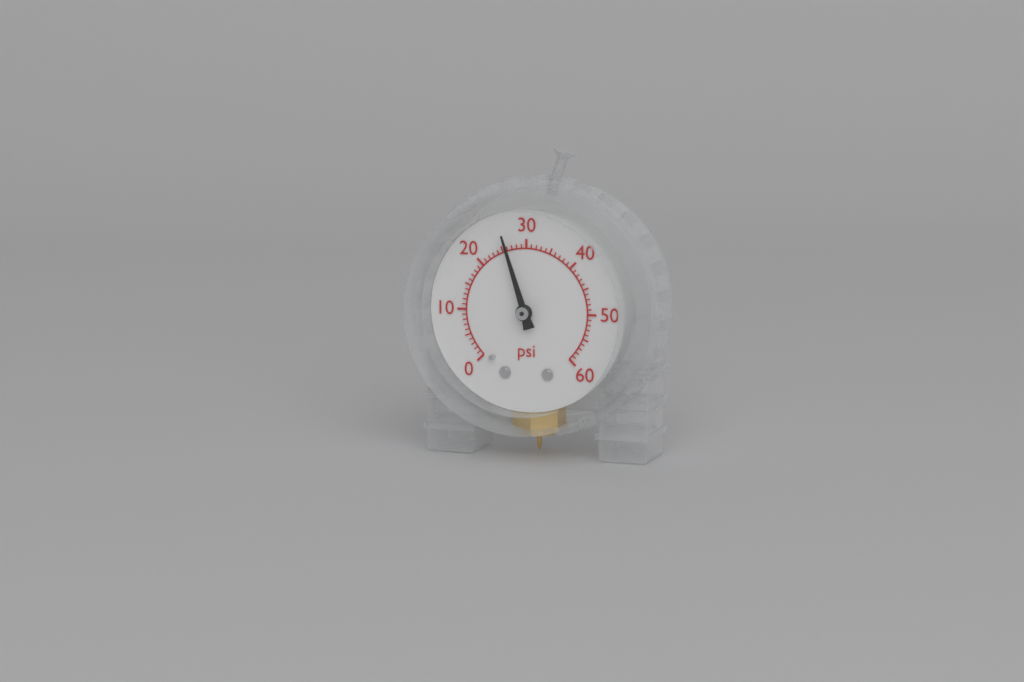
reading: 26 psi
